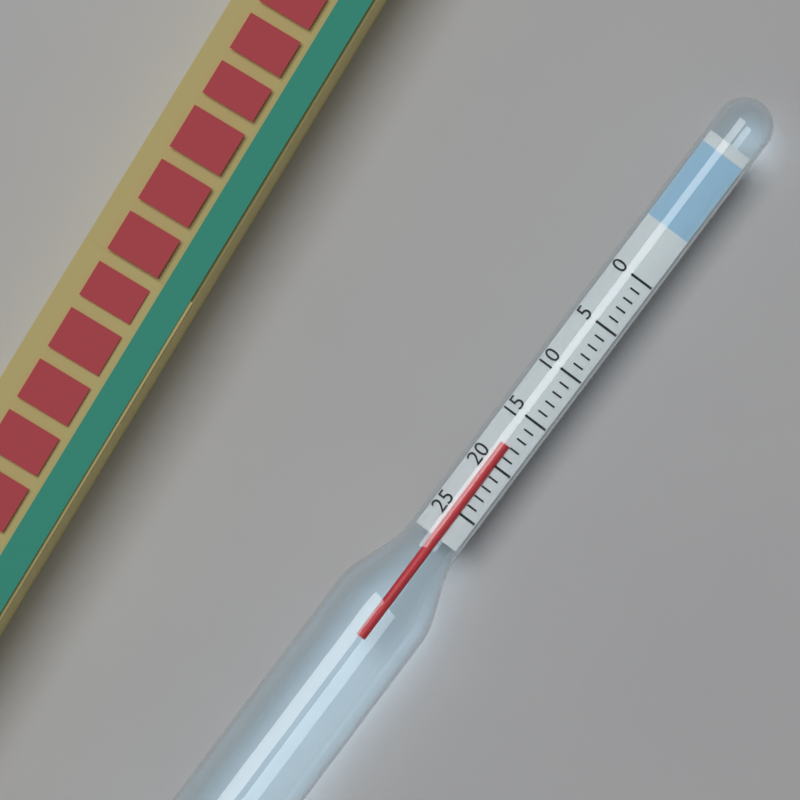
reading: 18 (no unit)
